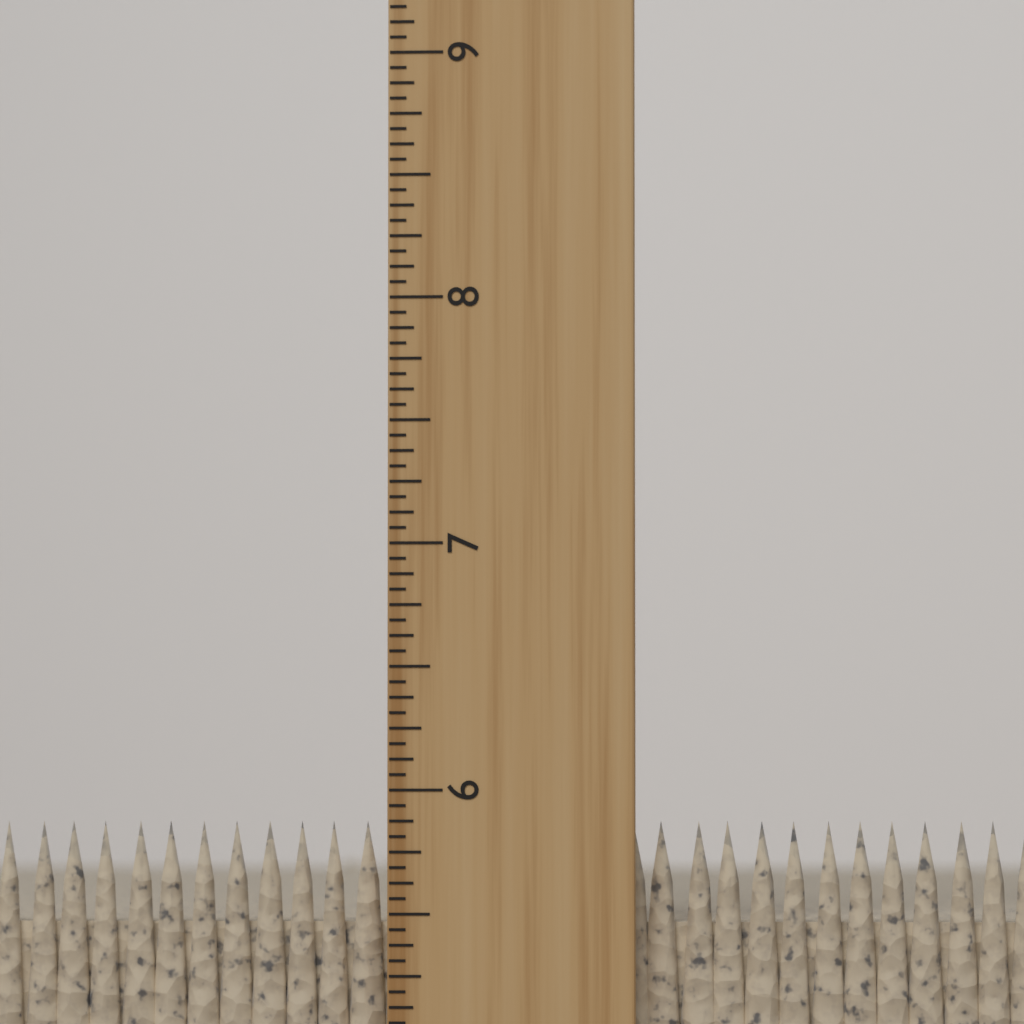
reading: 5.8750 inch
